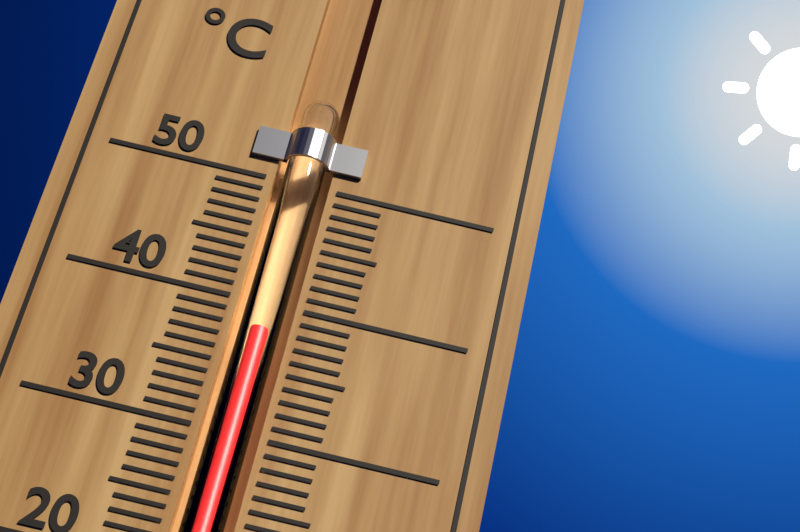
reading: 38 °C
